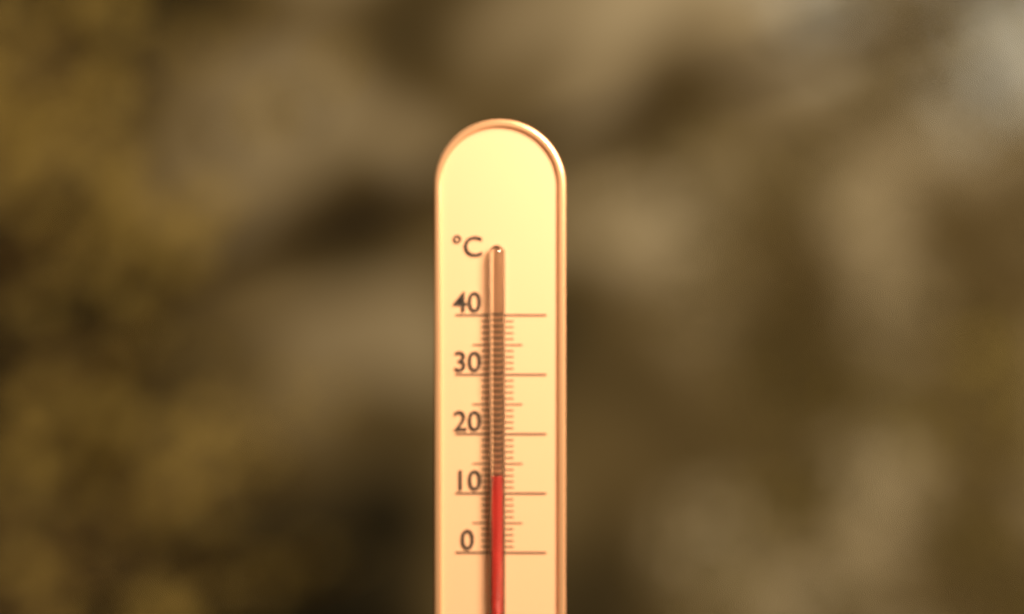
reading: 13 °C
